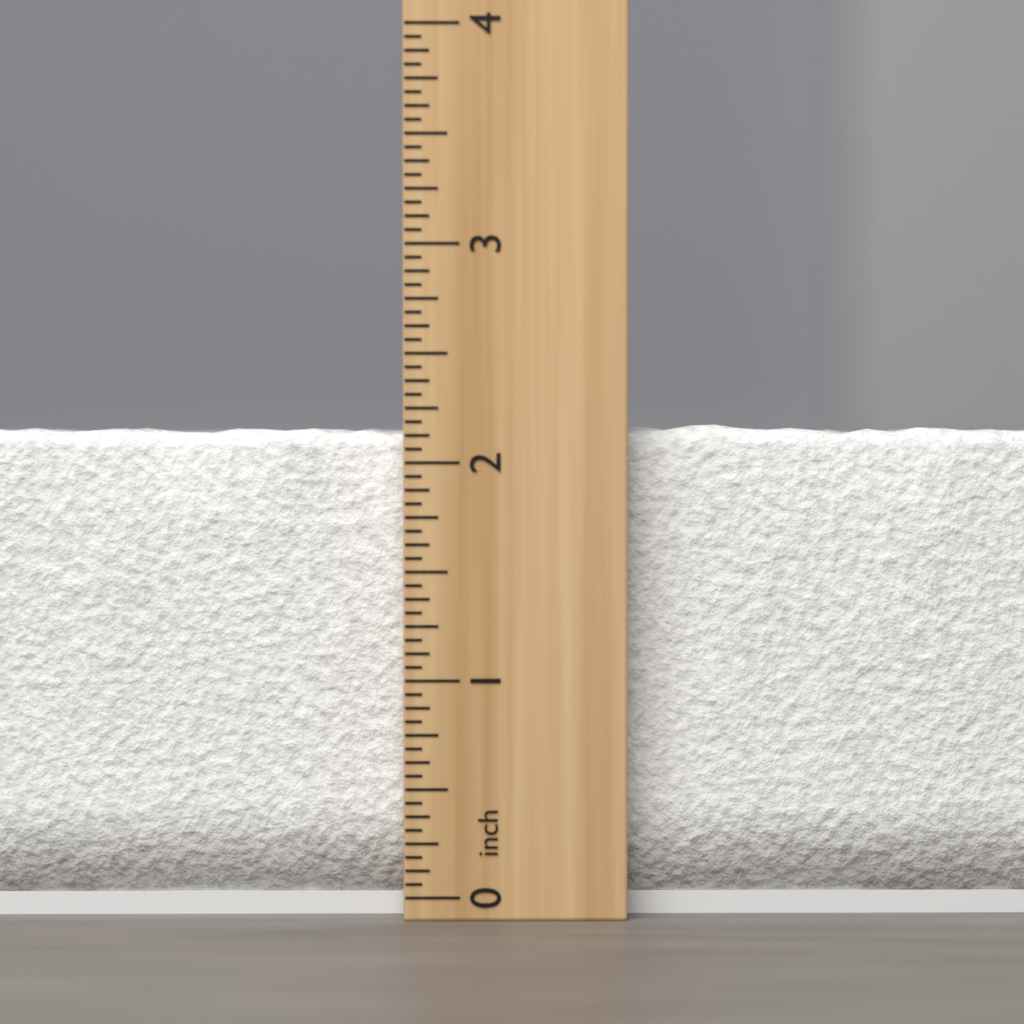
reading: 2.1875 inch
